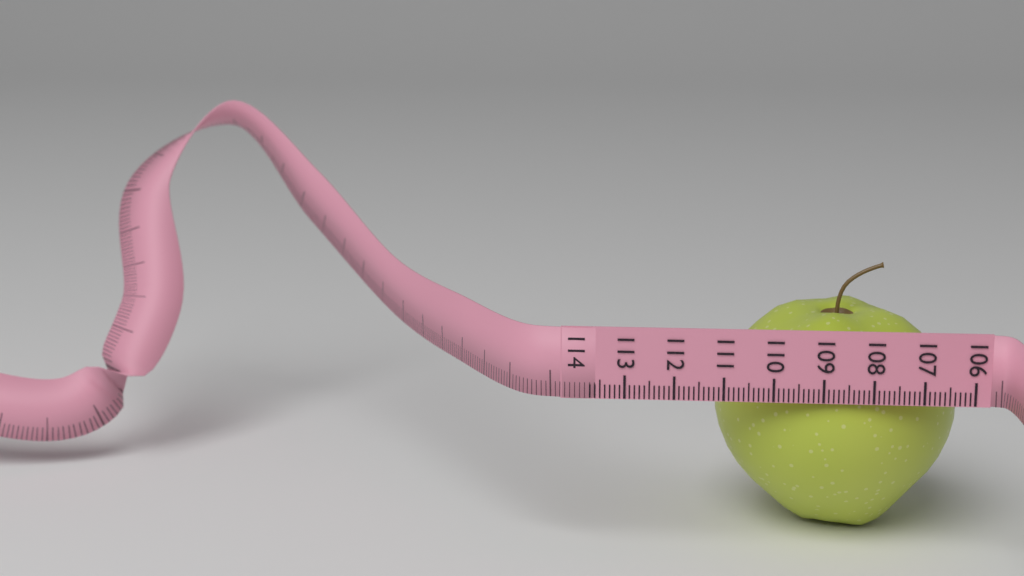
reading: 111.1 (no unit)
